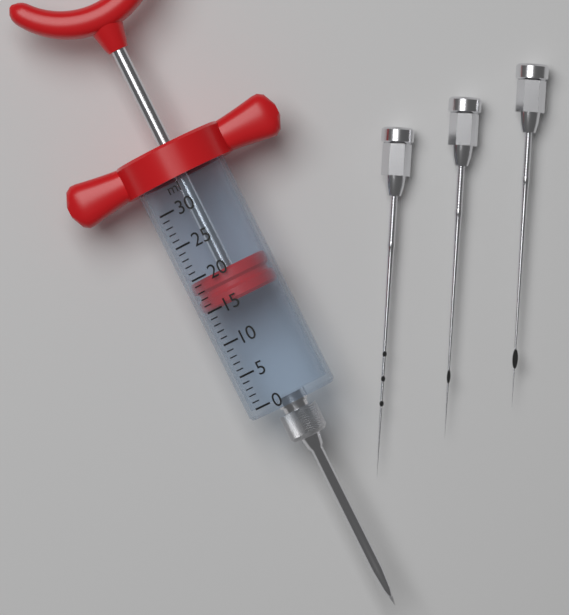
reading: 15 ml
